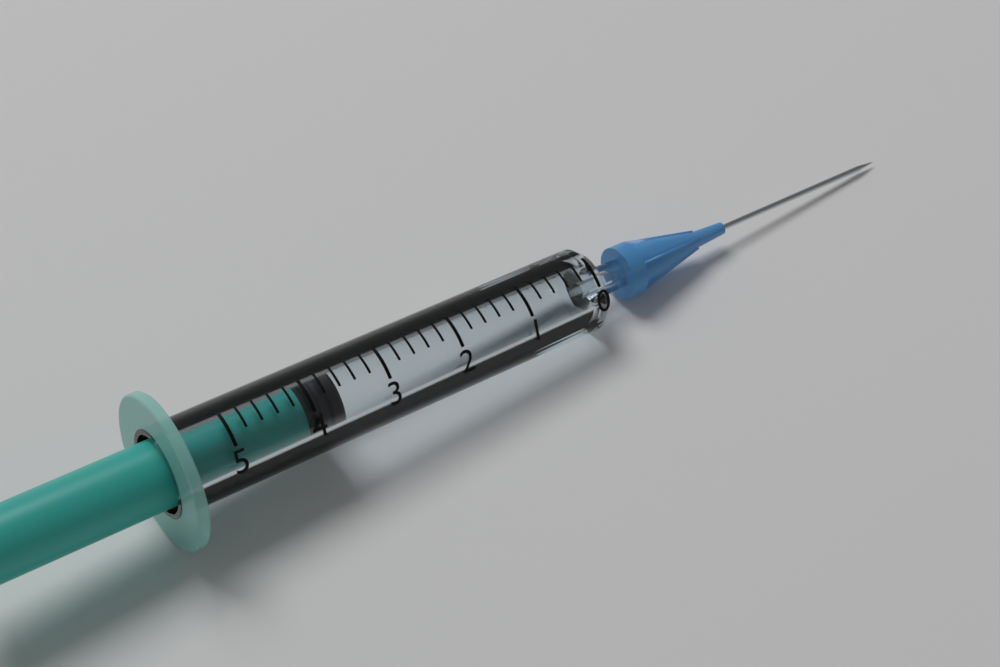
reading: 3.6 (no unit)
